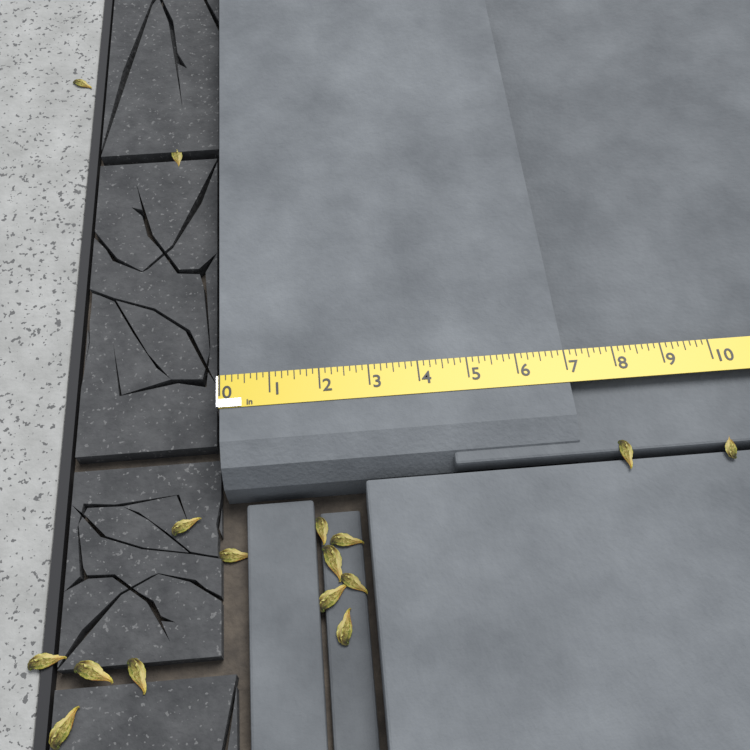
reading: 7.000 in
